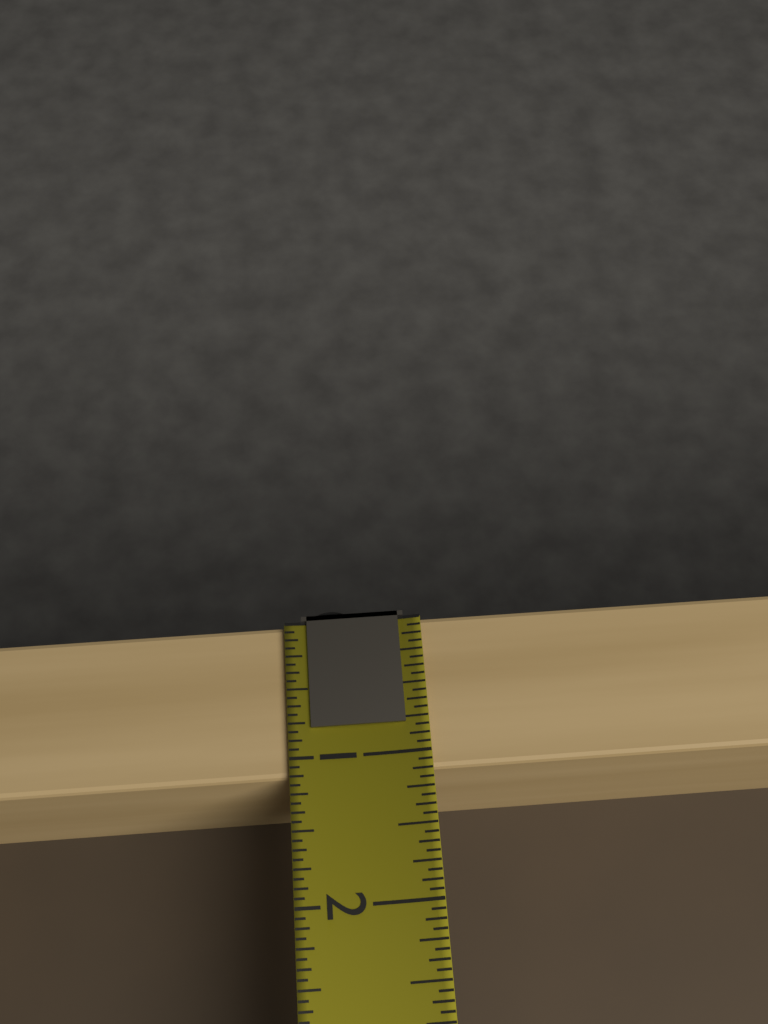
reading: 1.1250 (no unit)
